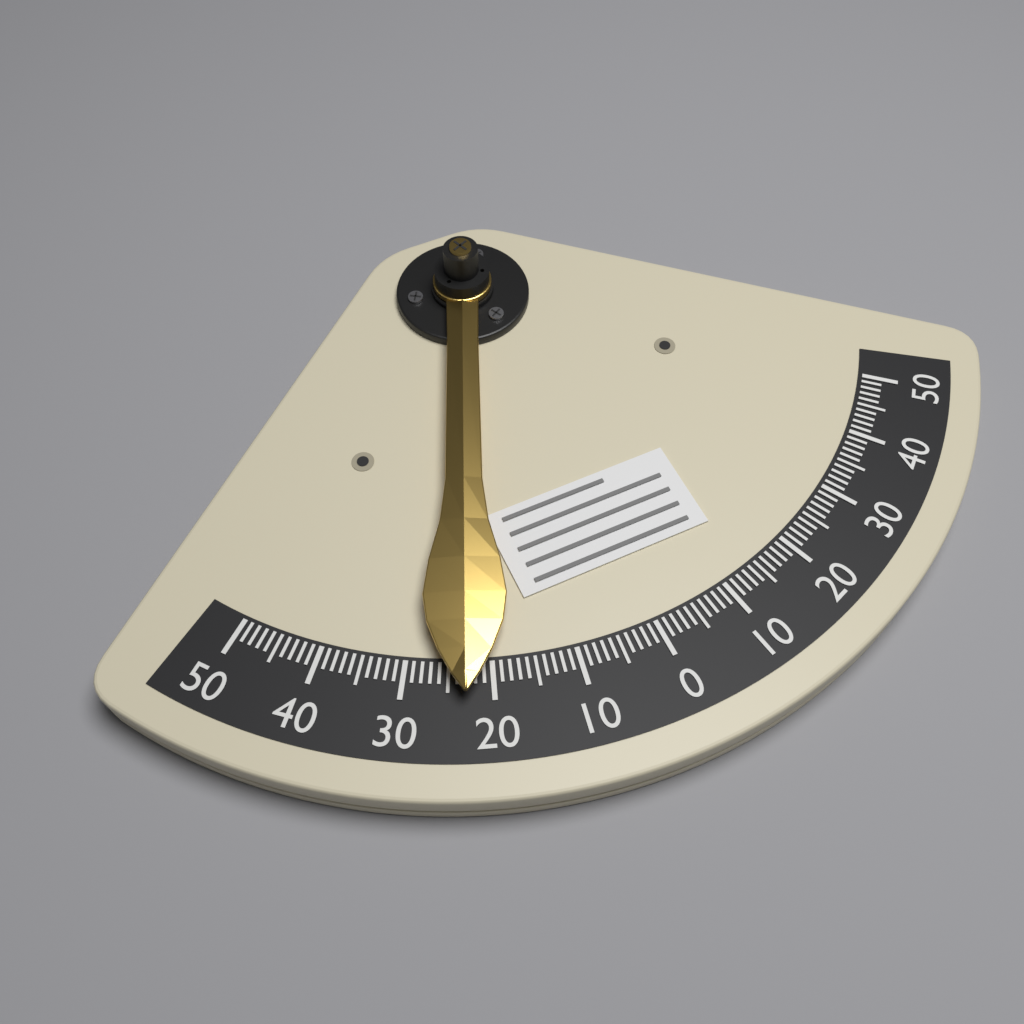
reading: 23 (no unit)
